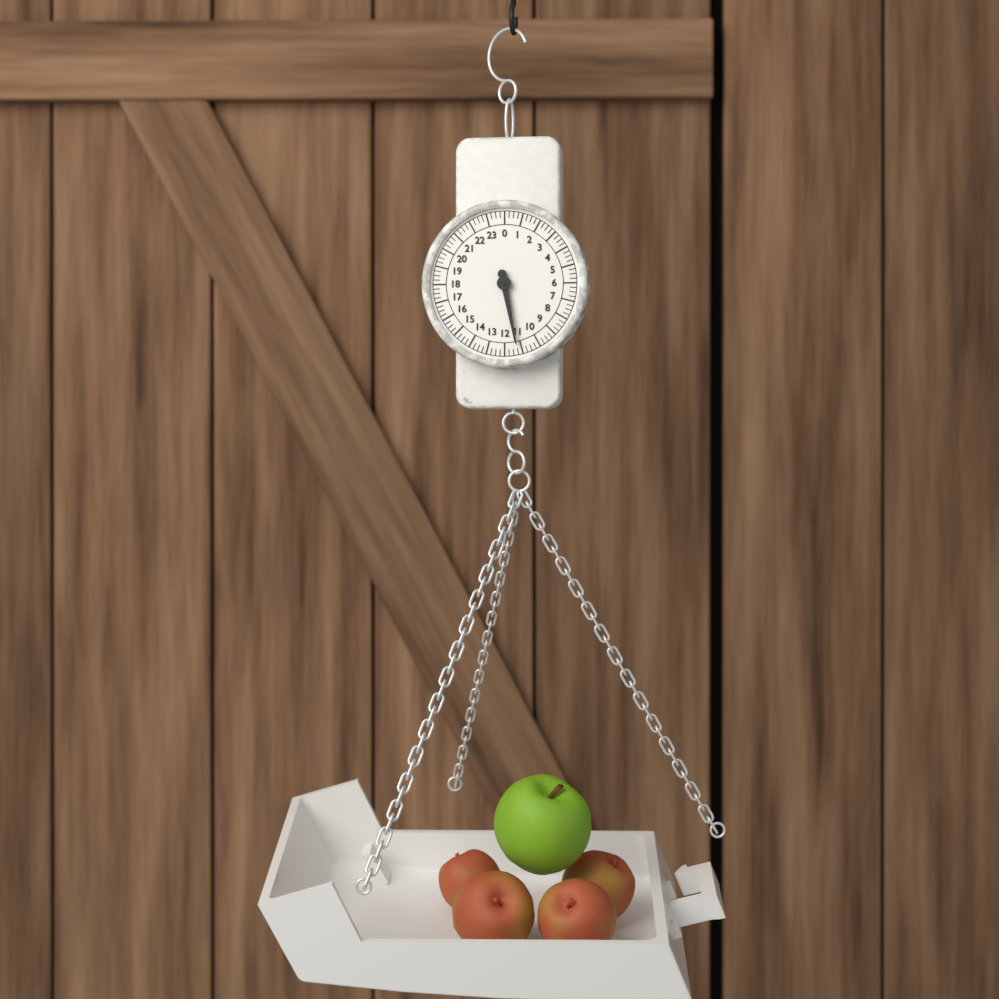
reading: 11.25 (no unit)
